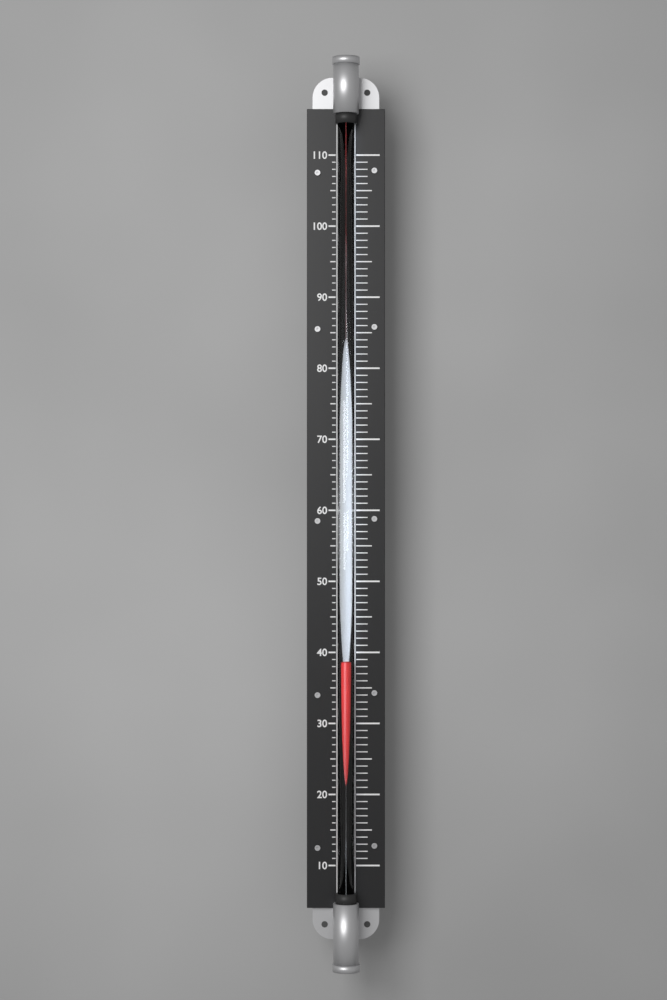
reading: 39 (no unit)
